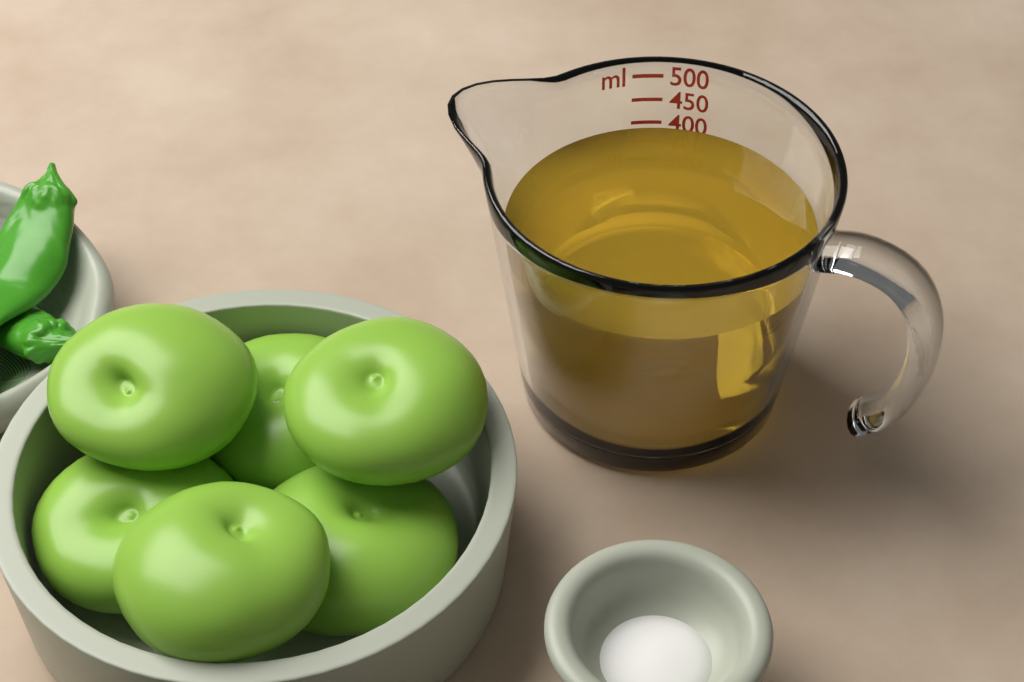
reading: 400 ml
